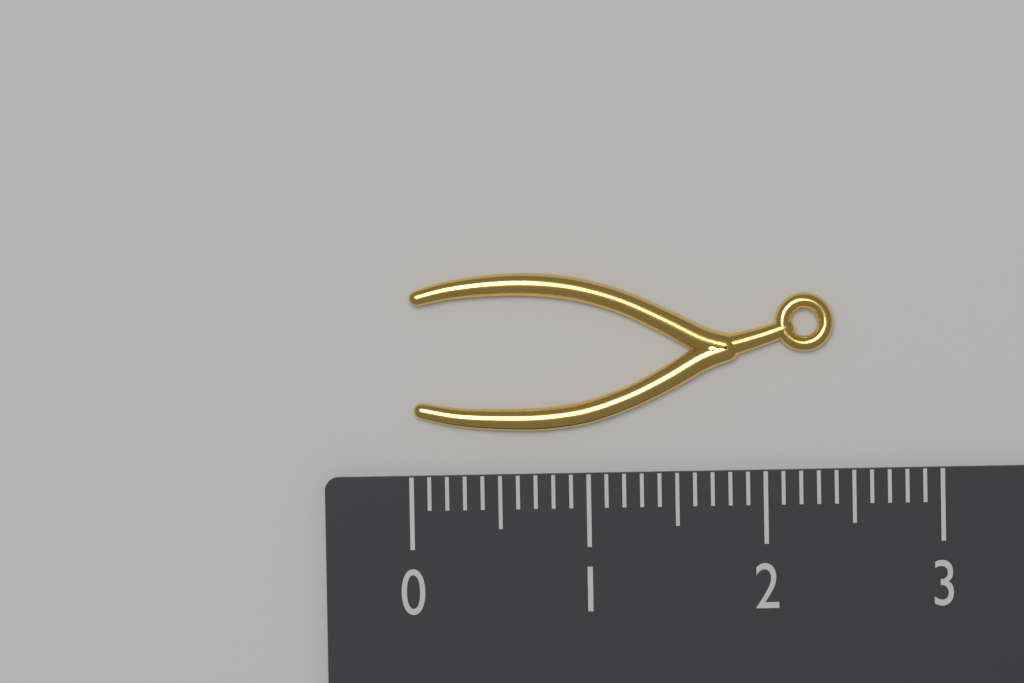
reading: 2.4 (no unit)
